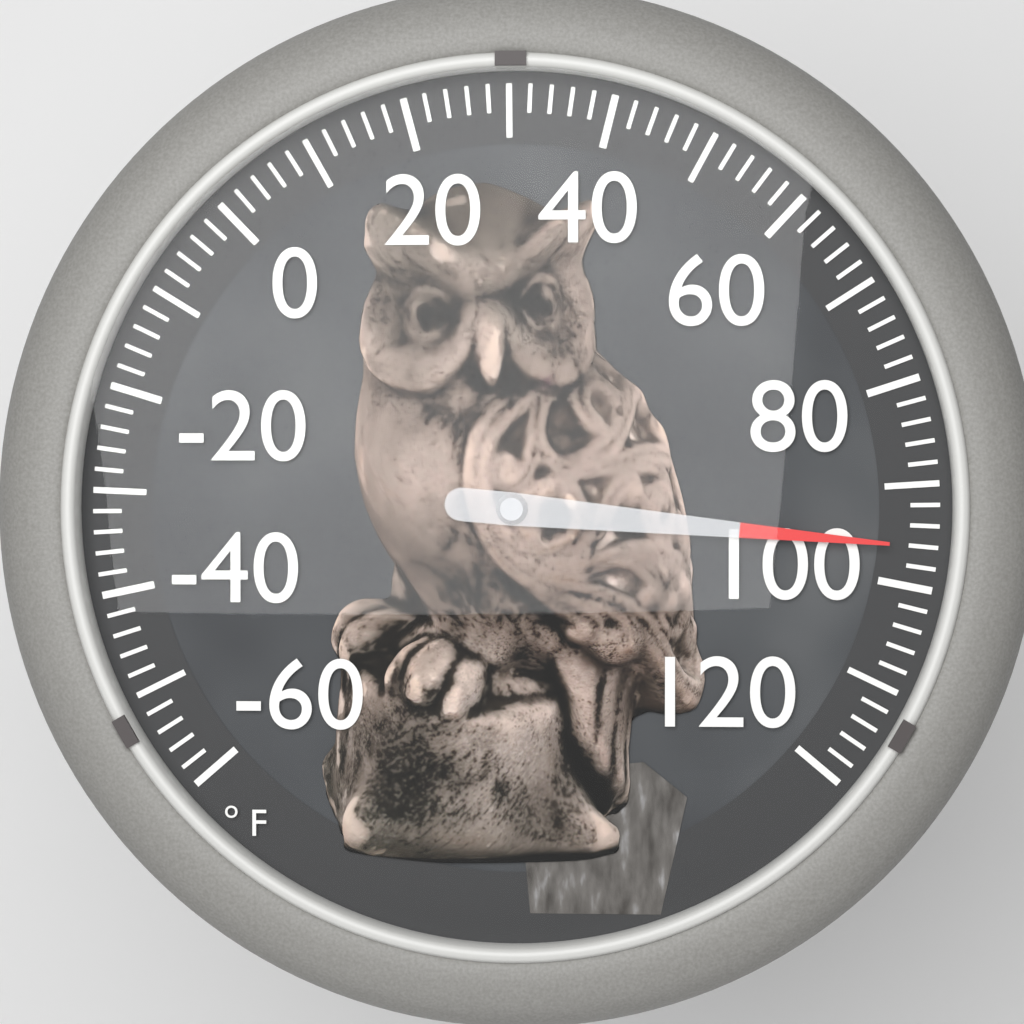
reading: 96 °F
